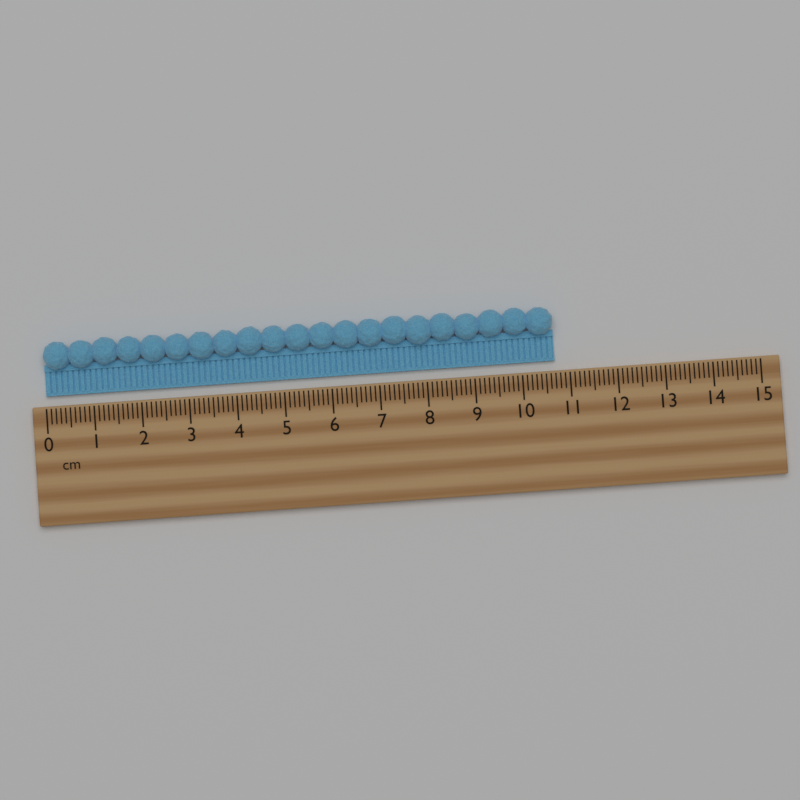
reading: 10.7 cm
